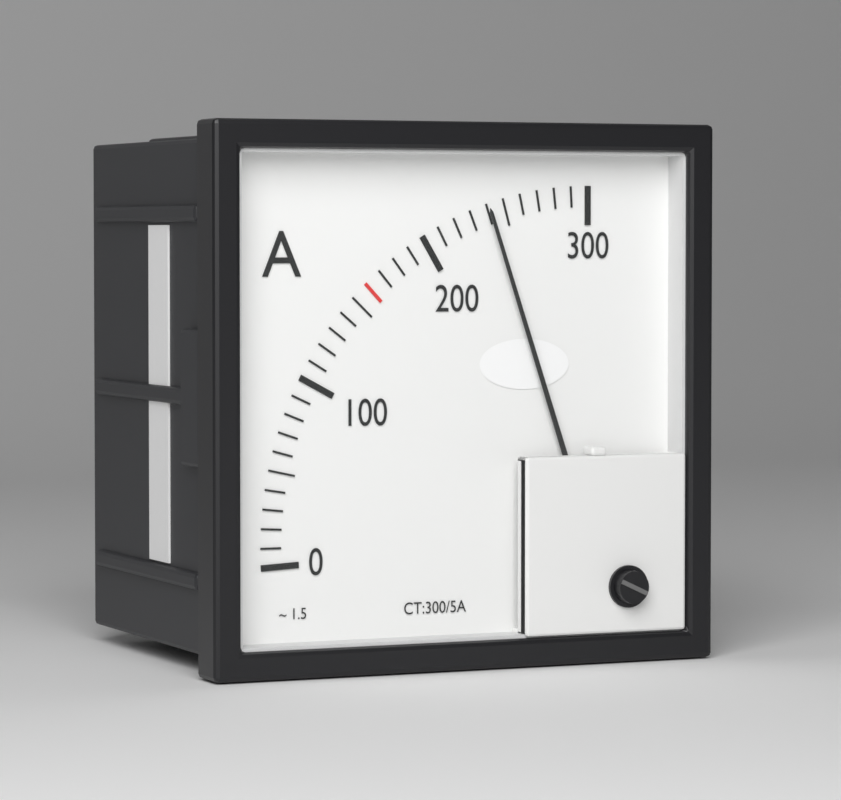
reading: 240 A
